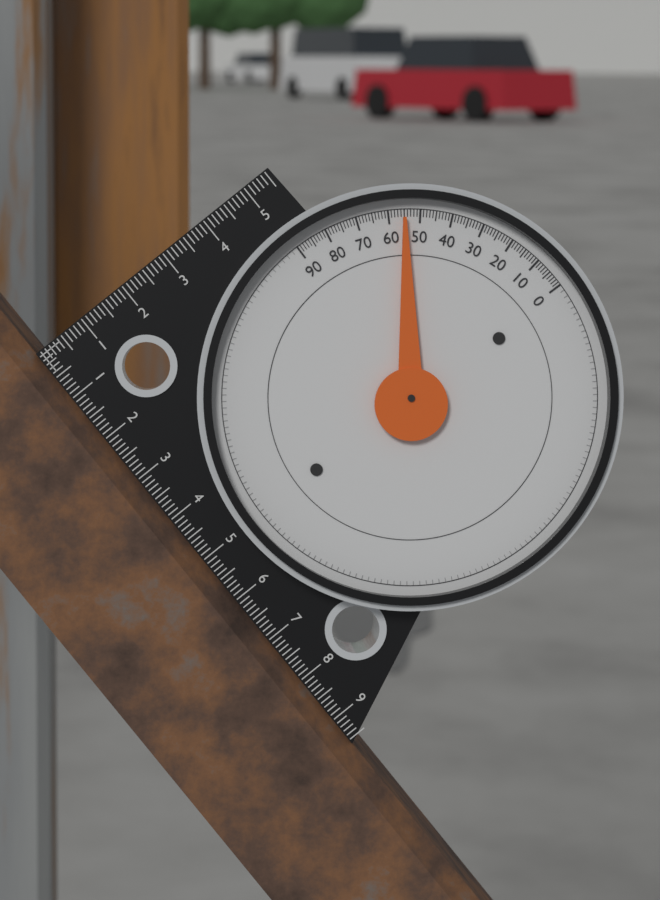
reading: 55 (no unit)
